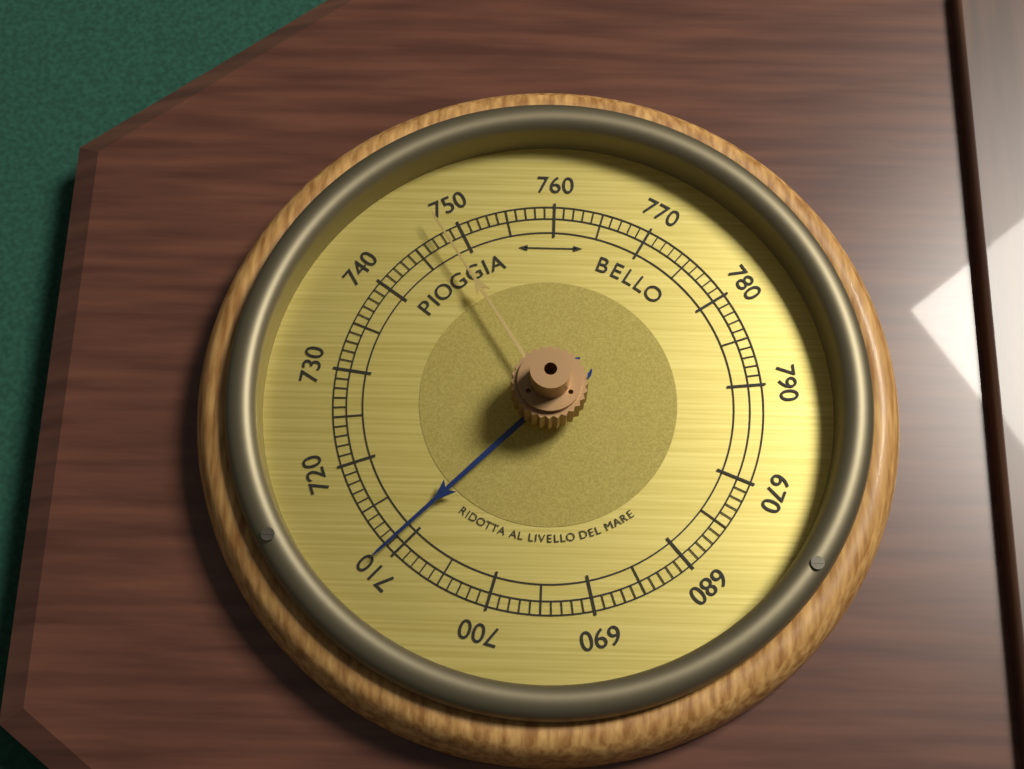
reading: 711 (no unit)
